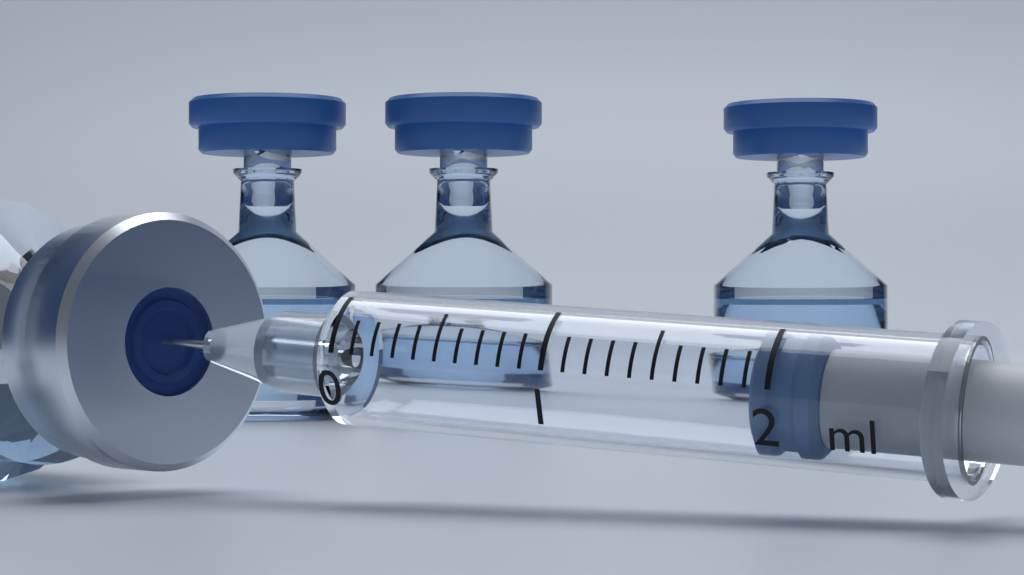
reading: 1.9 ml
